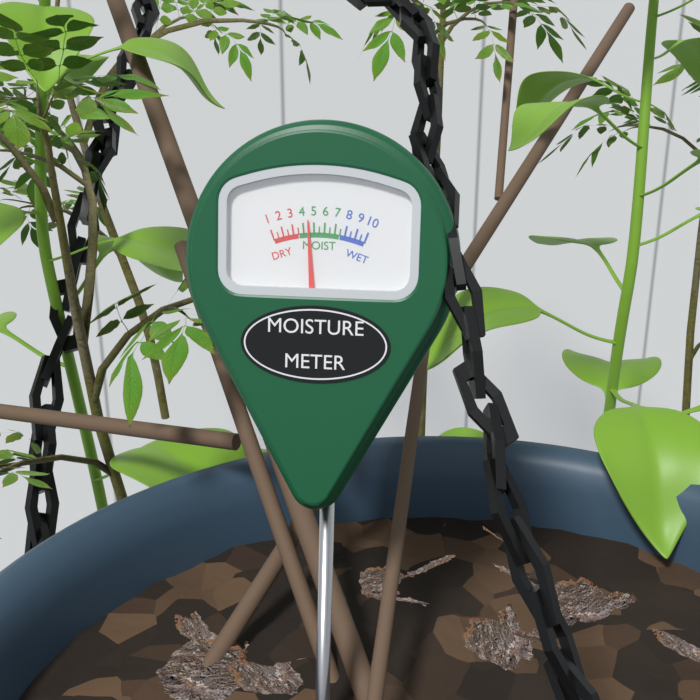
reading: 4.5 (no unit)
